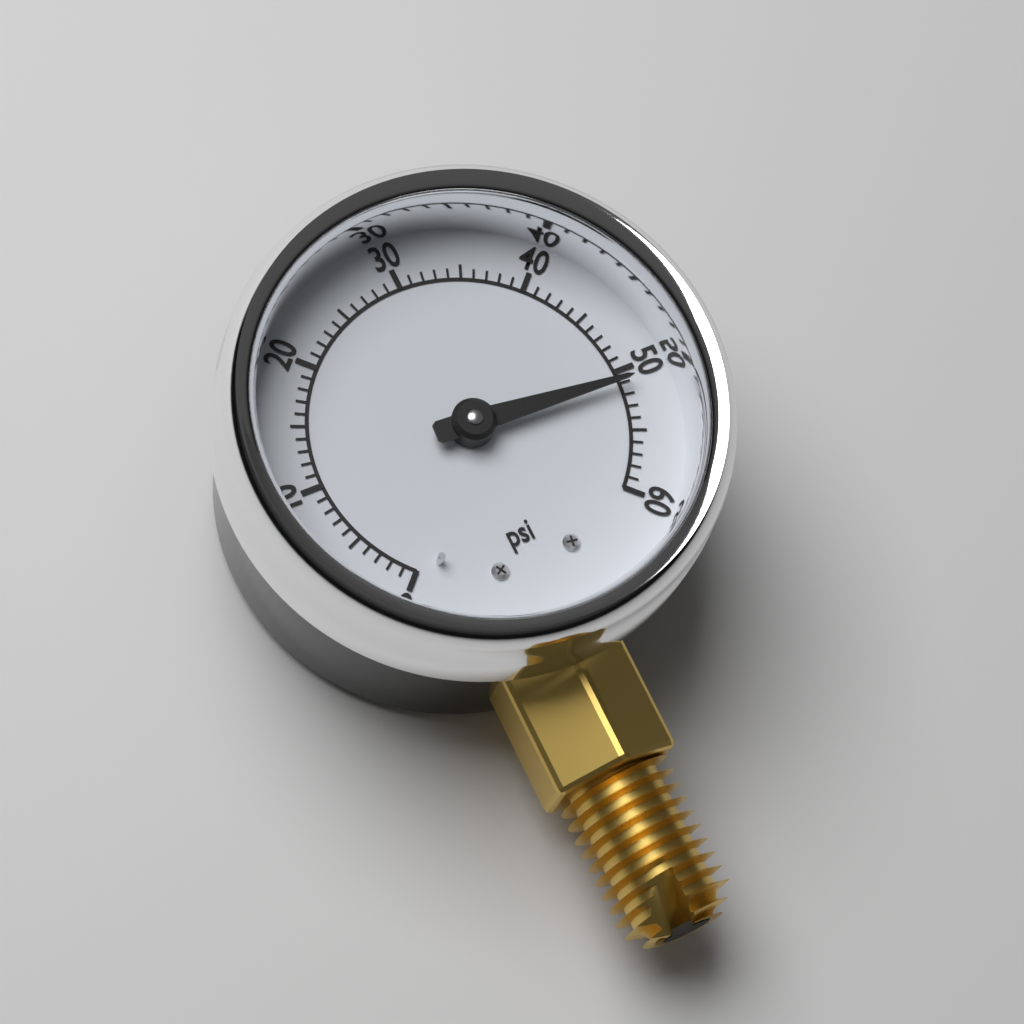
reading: 51 psi
